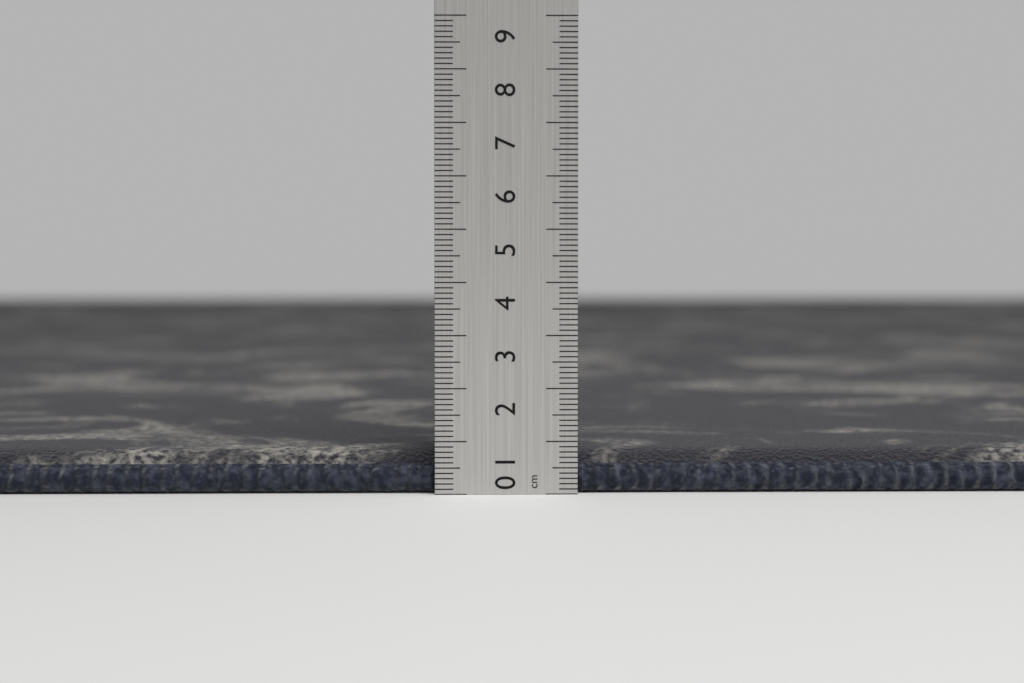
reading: 0.8 cm
